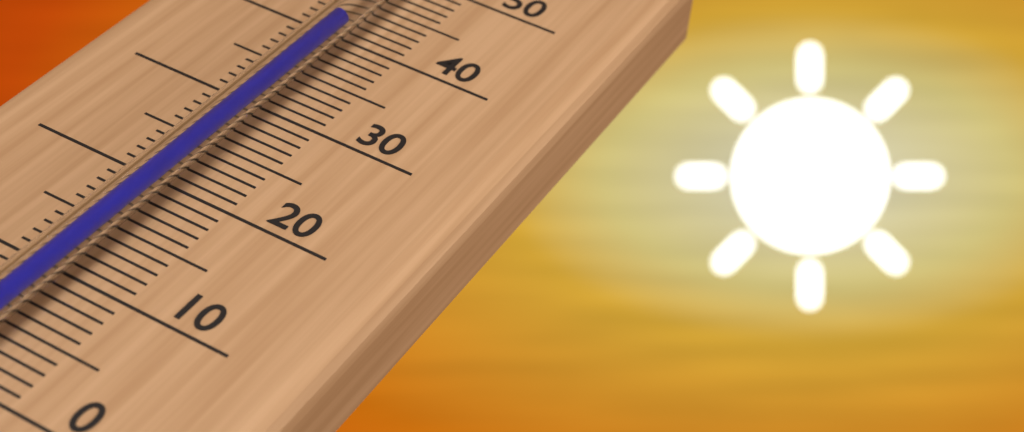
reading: 40 °C
